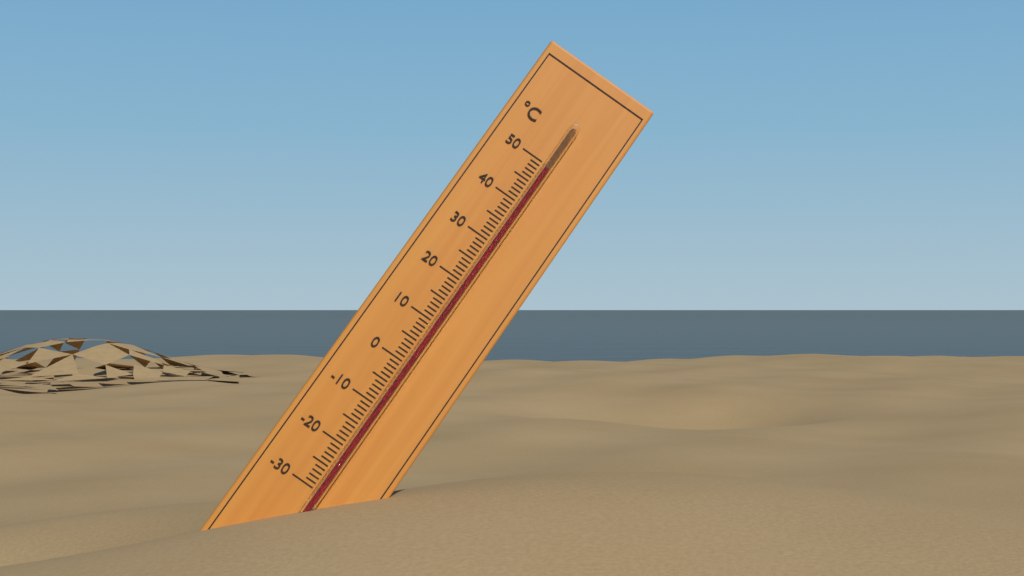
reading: 49 °C
